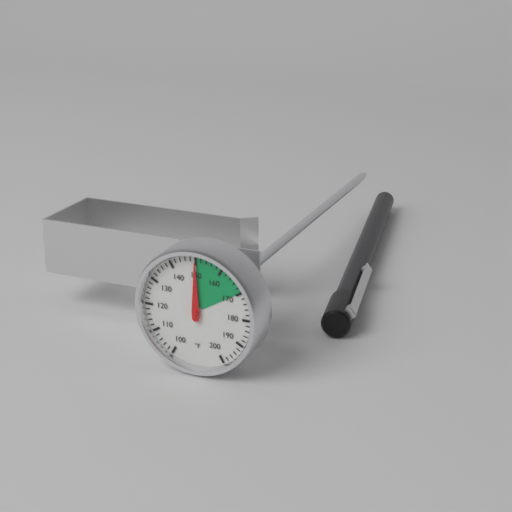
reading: 150 °F
